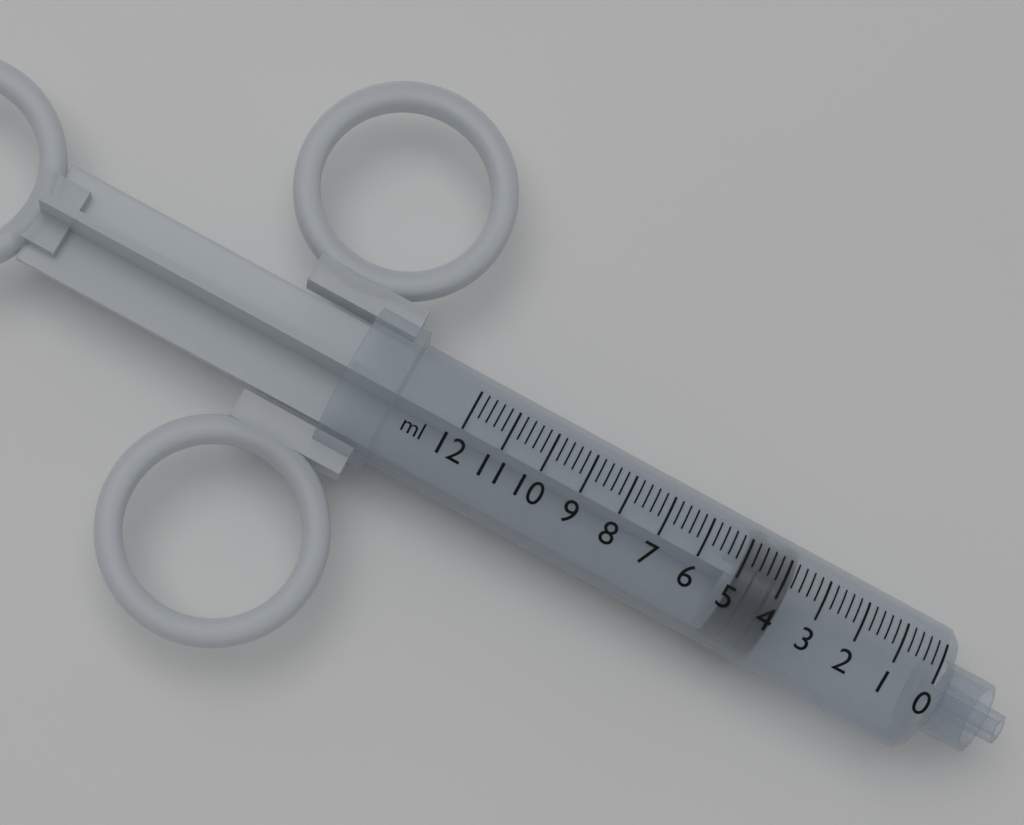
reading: 3.8 ml
